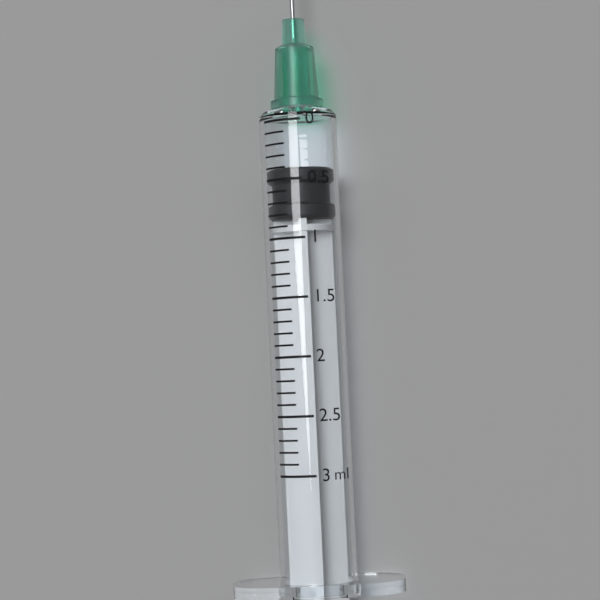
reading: 0.4 ml
